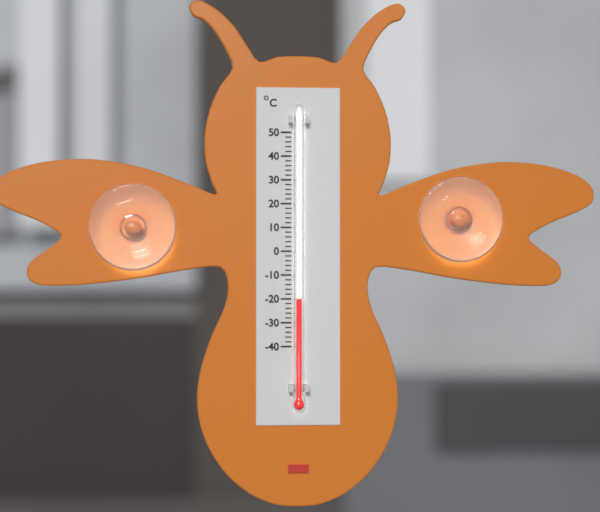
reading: -20 °C
